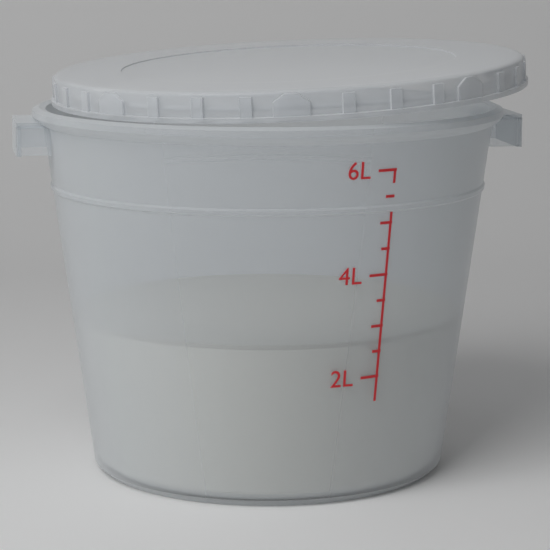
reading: 2.7 L
